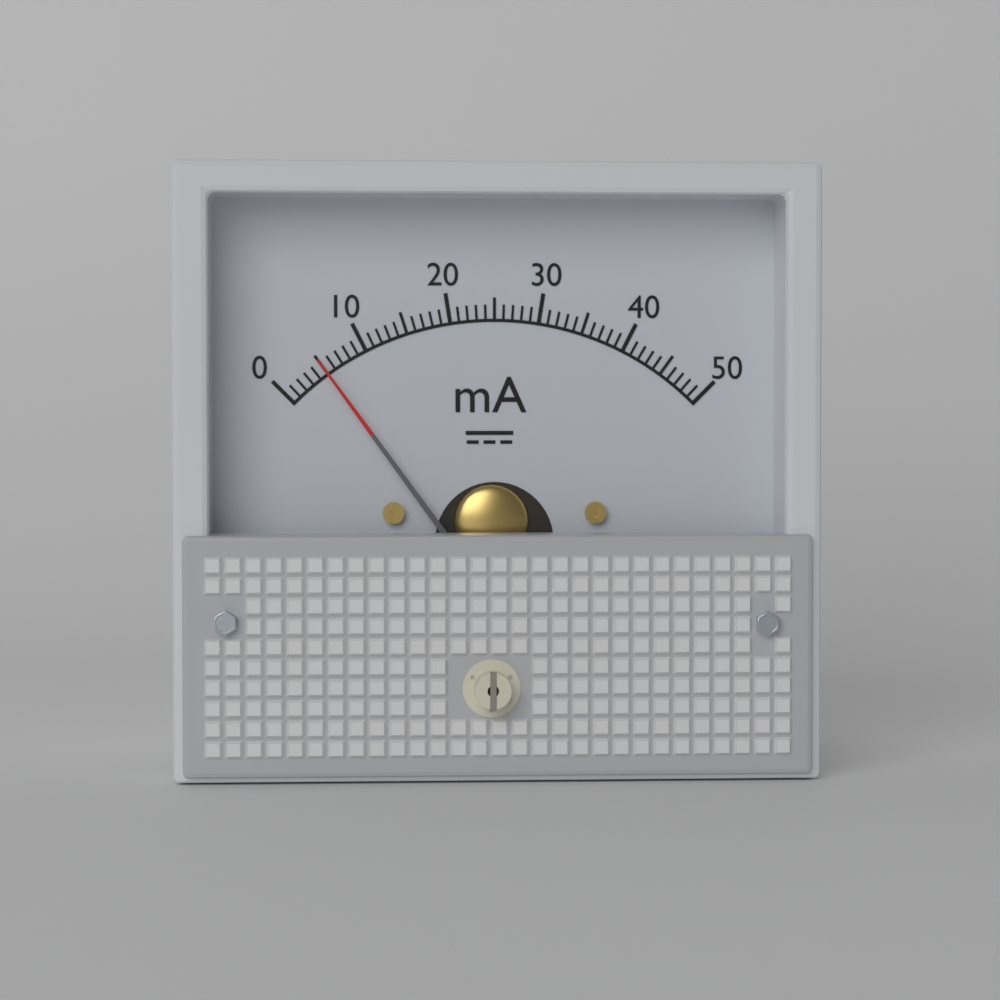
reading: 5 mA
